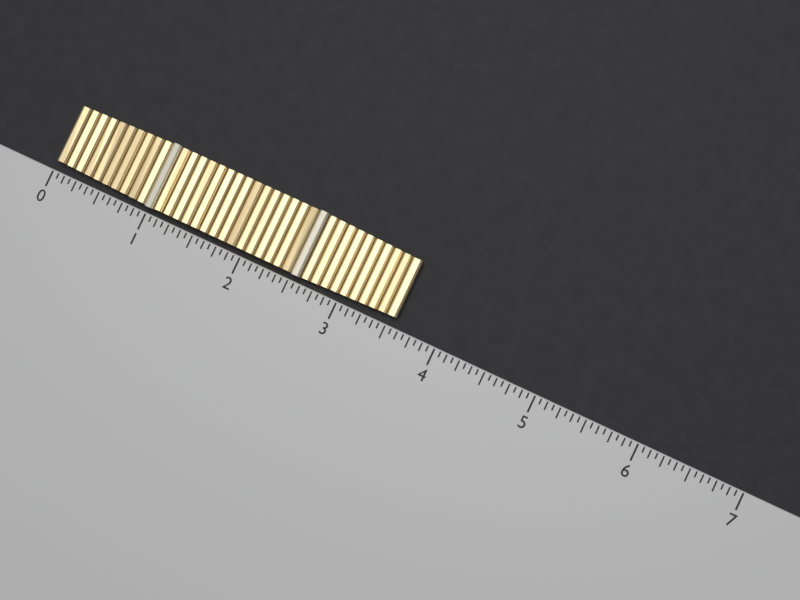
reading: 3.5625 (no unit)
